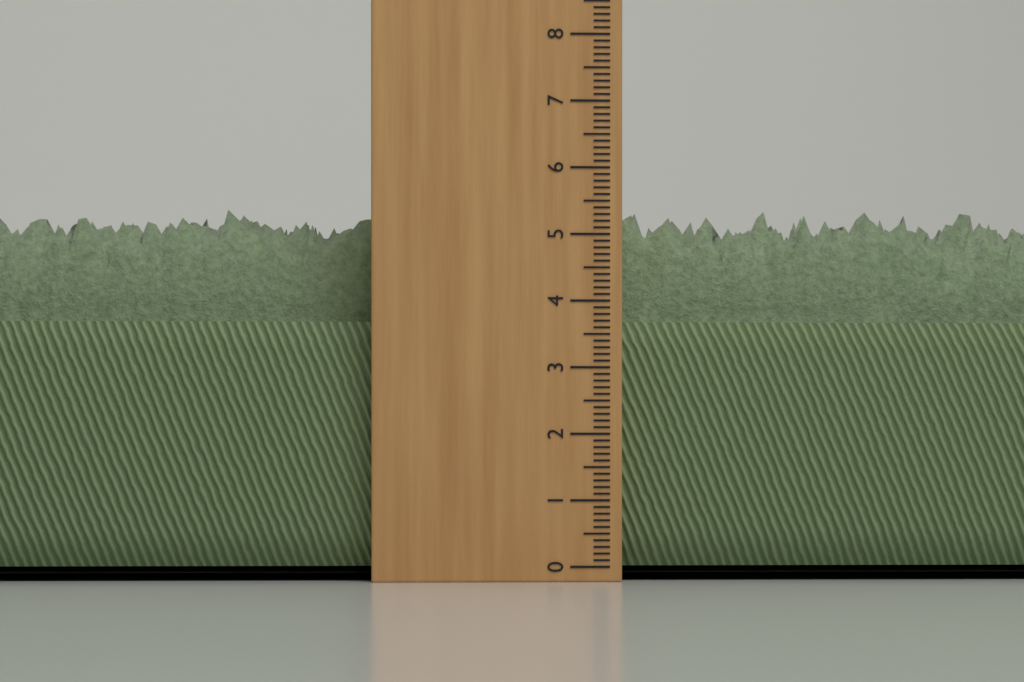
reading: 5.5 cm
